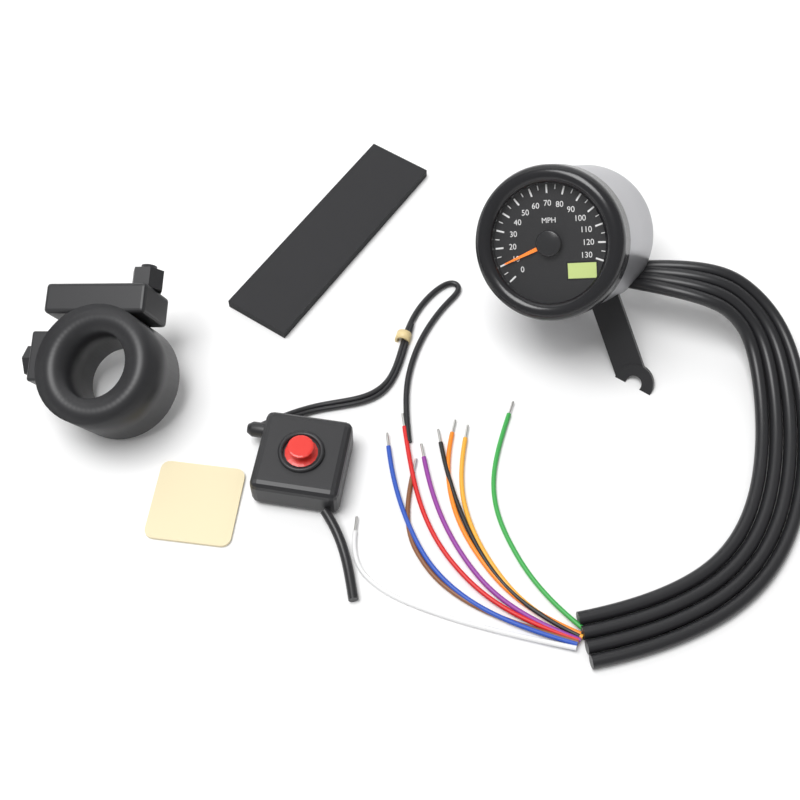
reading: 10 MPH
